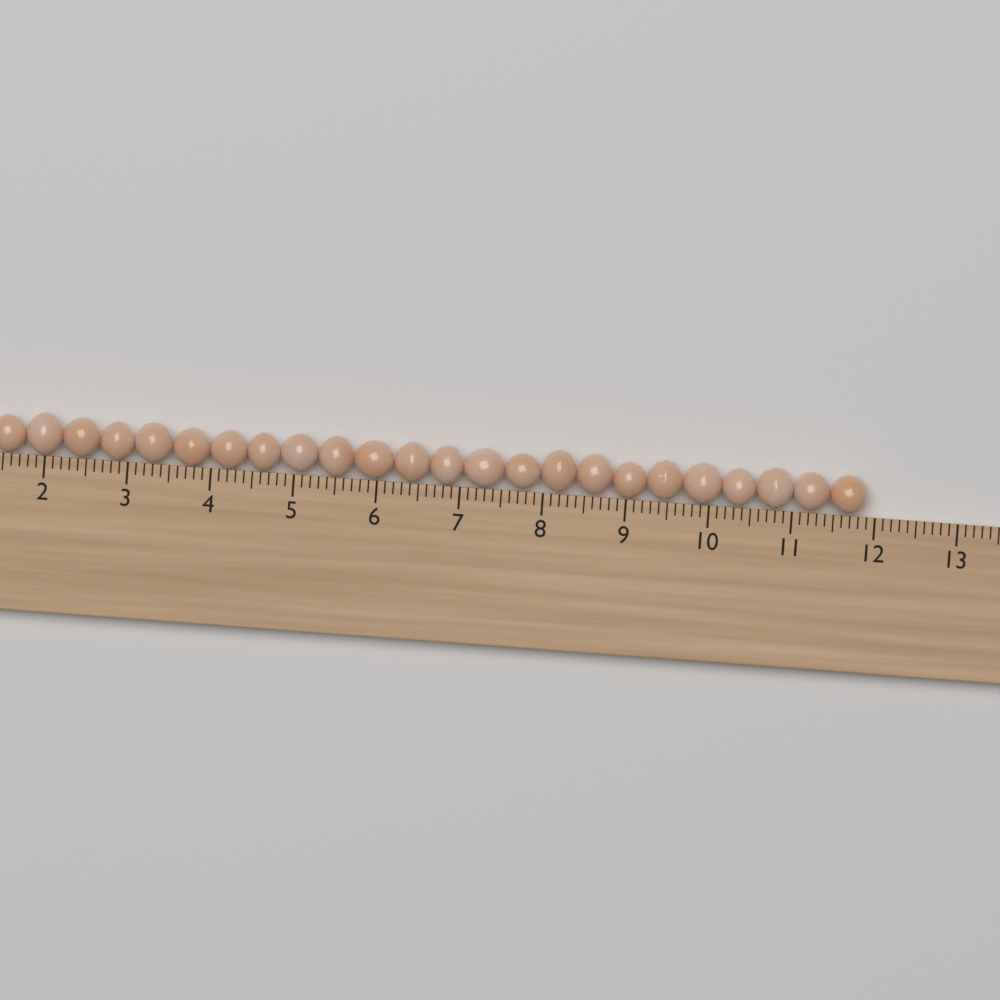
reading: 11.9 cm
